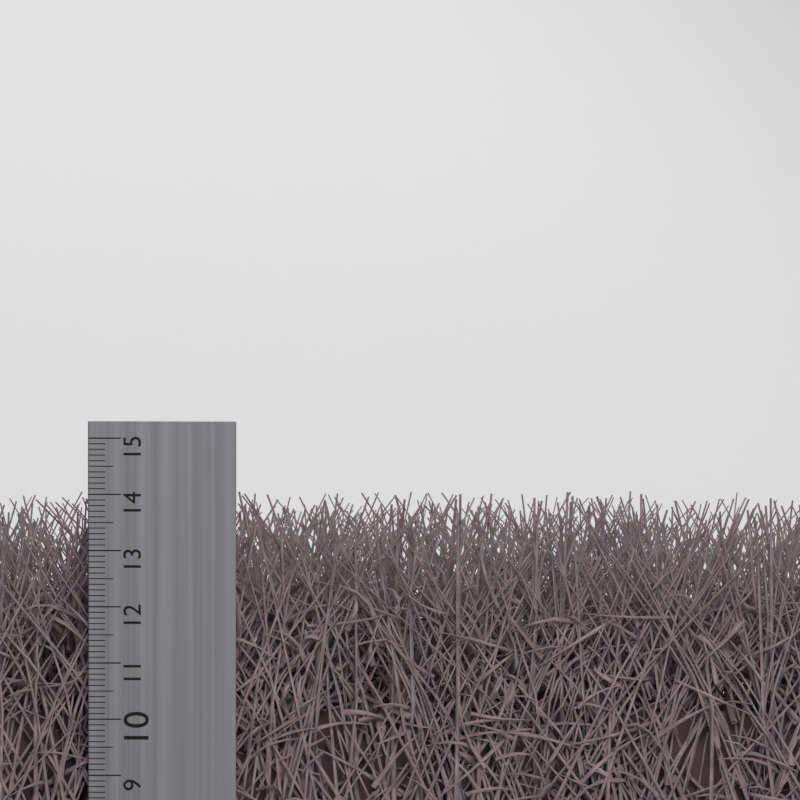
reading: 14.1 cm
